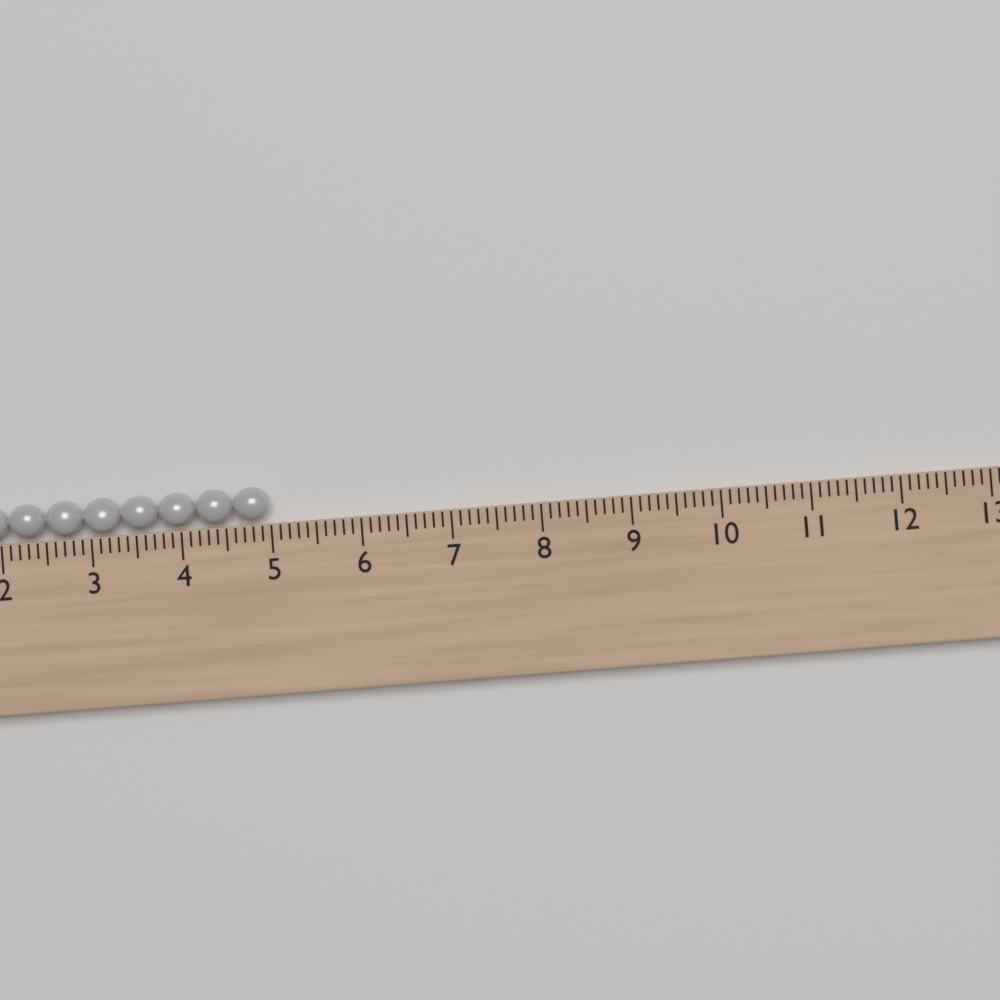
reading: 5.0 (no unit)
